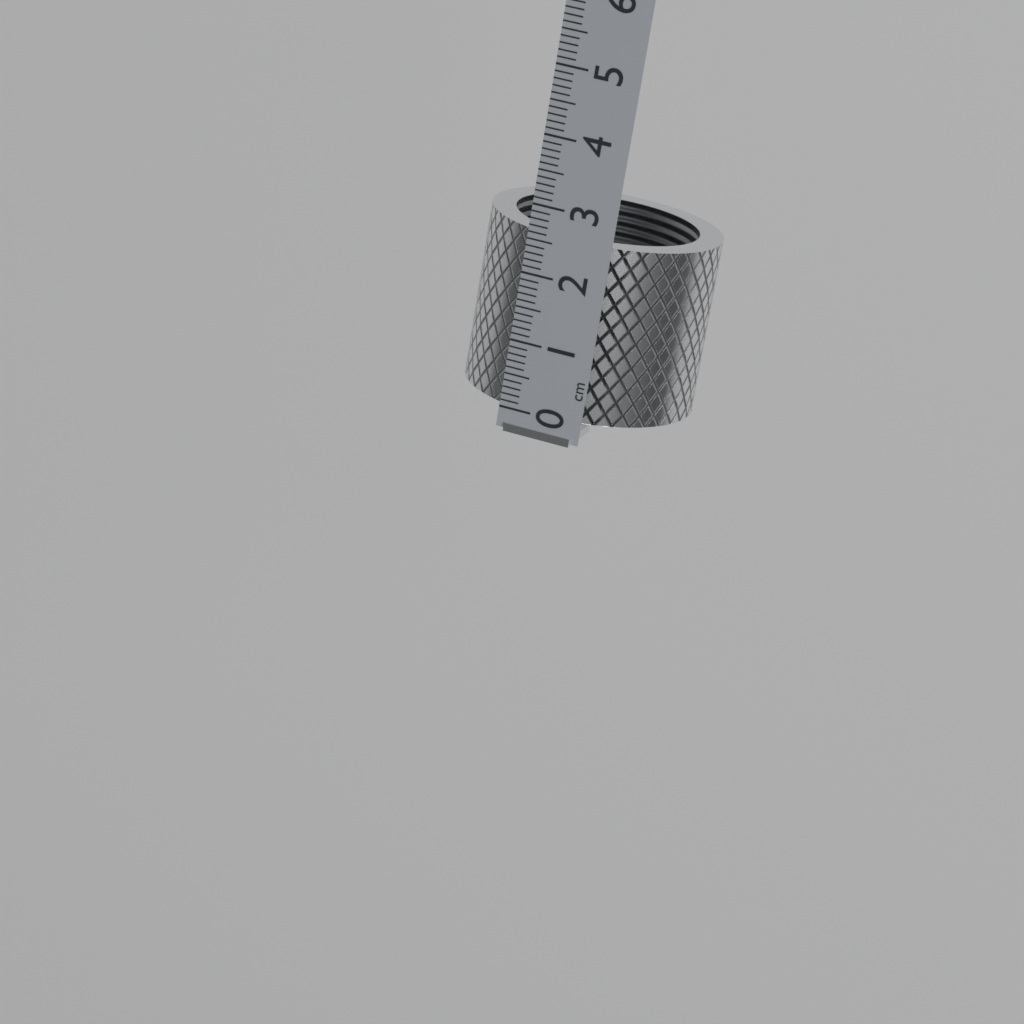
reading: 2.6 cm
